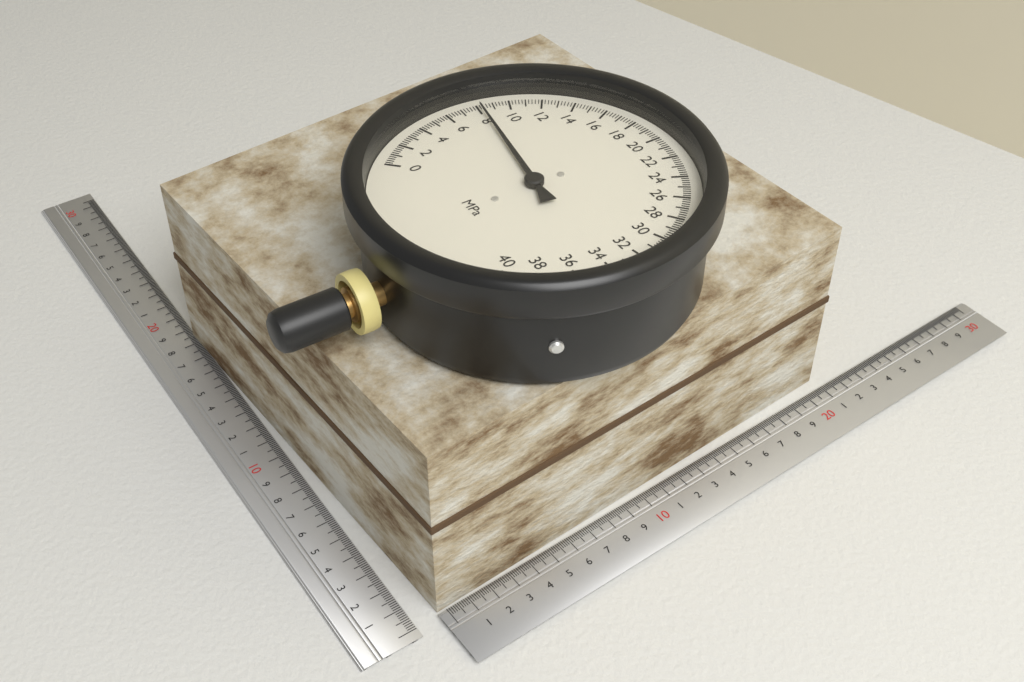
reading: 8.2 MPa
